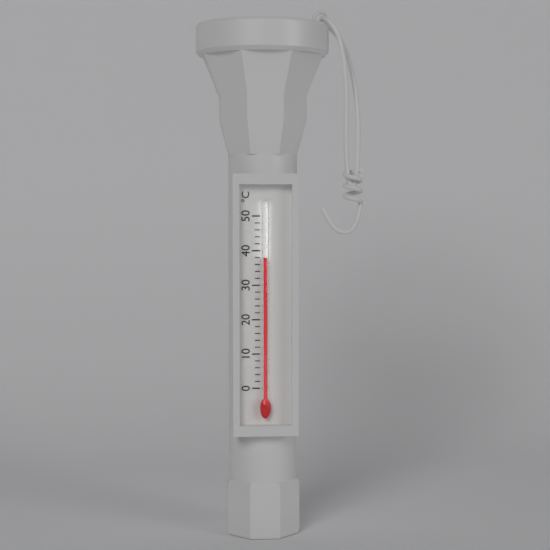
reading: 38 °C
